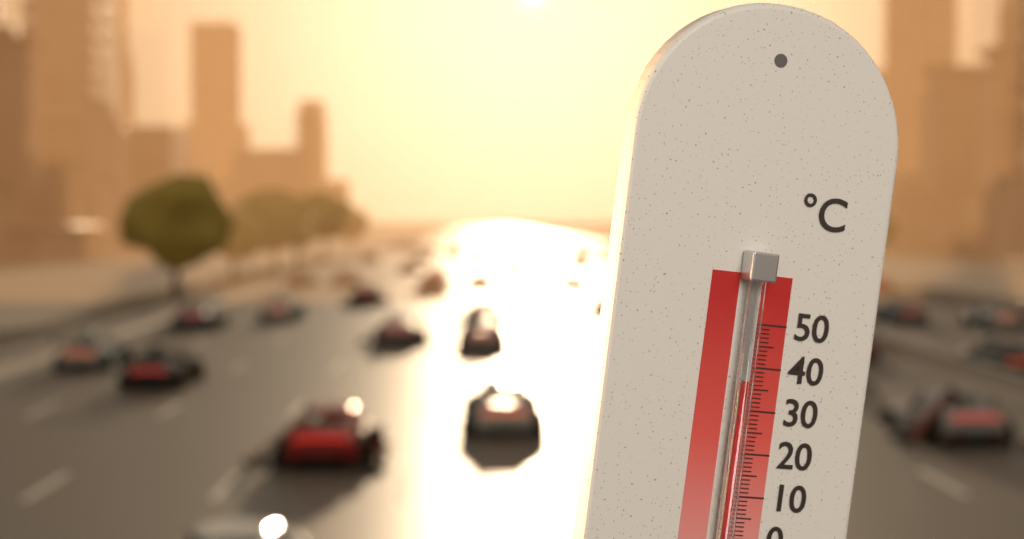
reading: 37 °C
